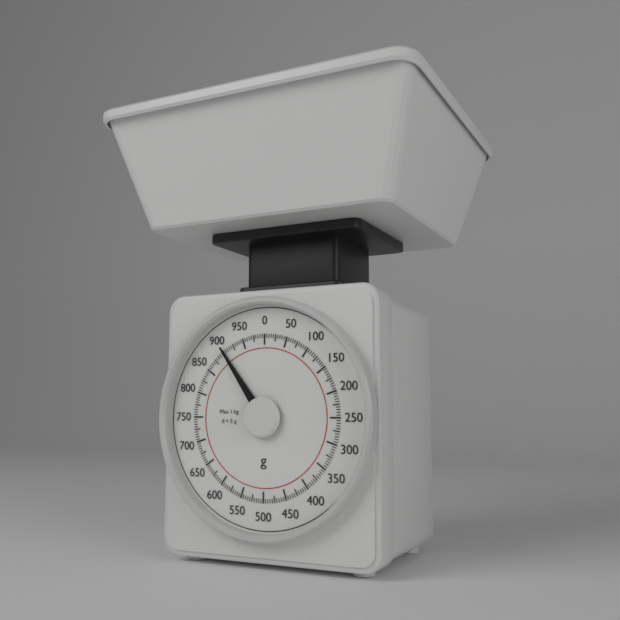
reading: 900 g
